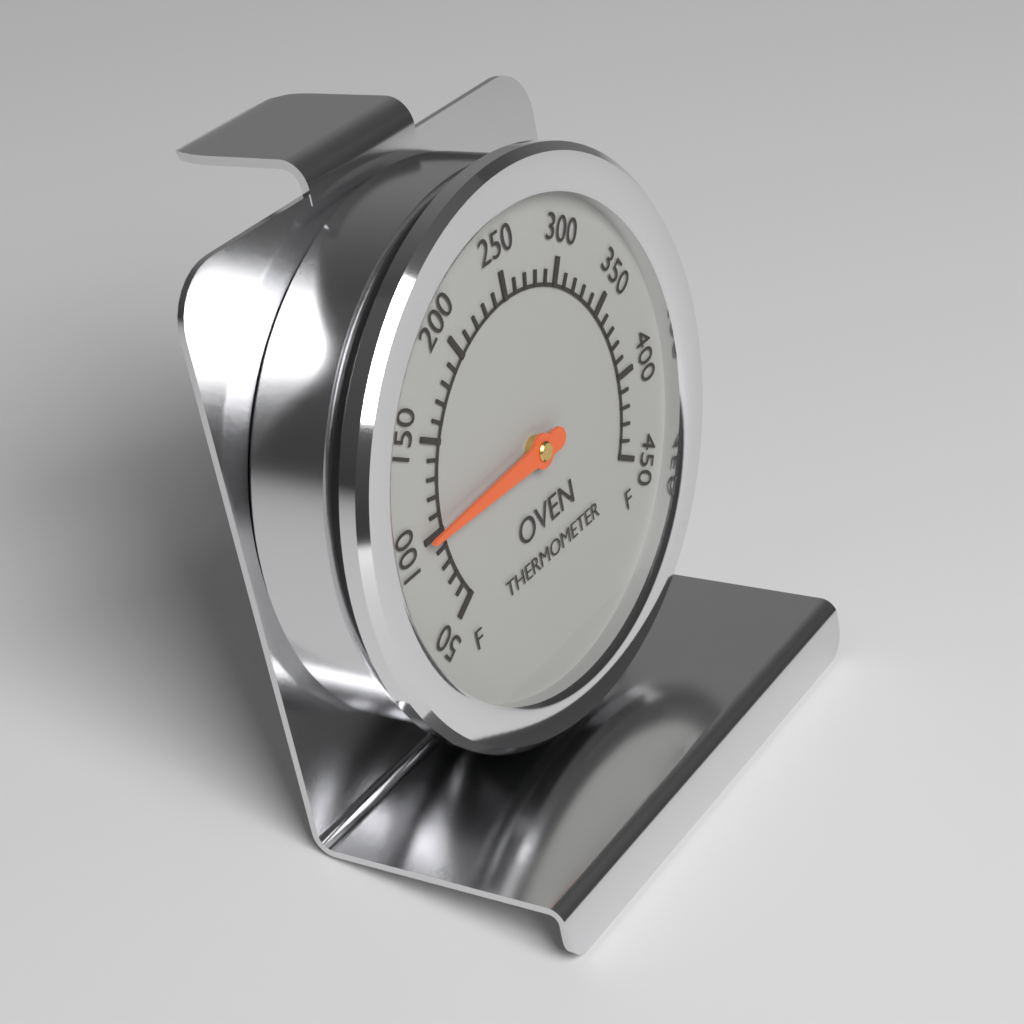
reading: 100 °F
